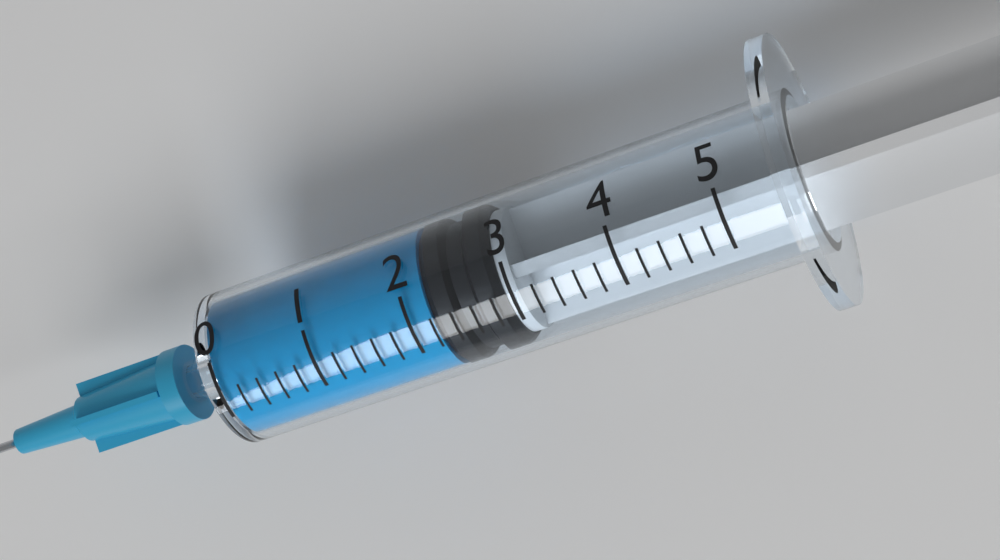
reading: 2.2 (no unit)
